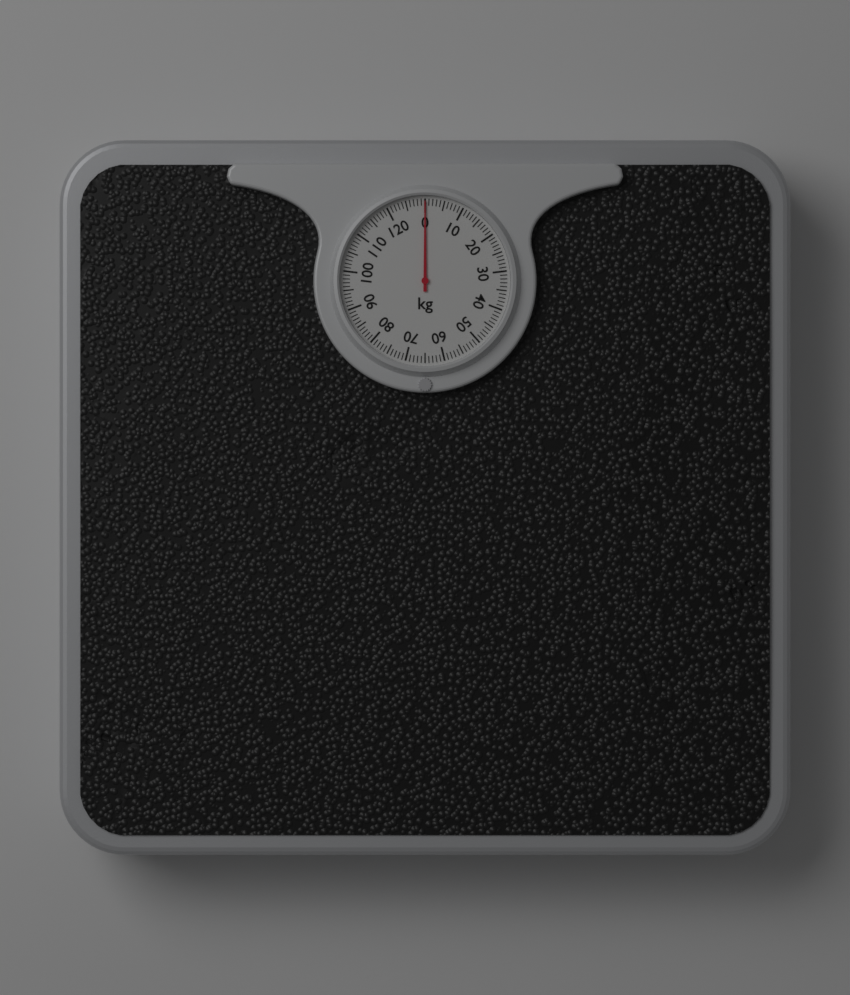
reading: 0 kg
